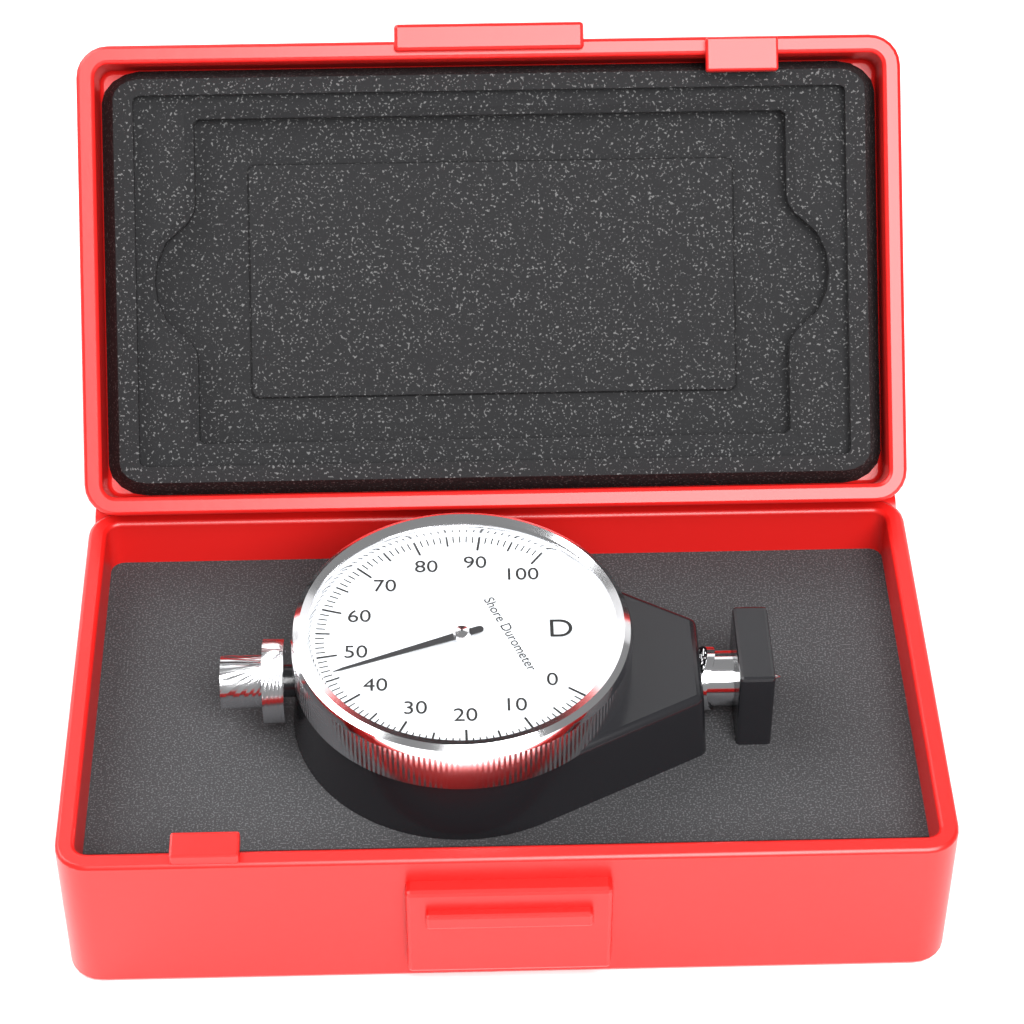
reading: 46 Shore D
